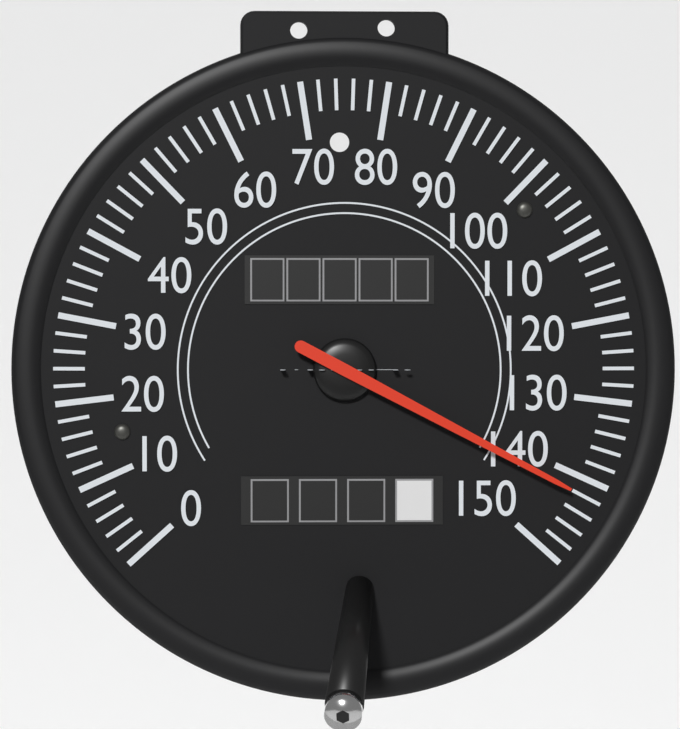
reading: 142 mph
